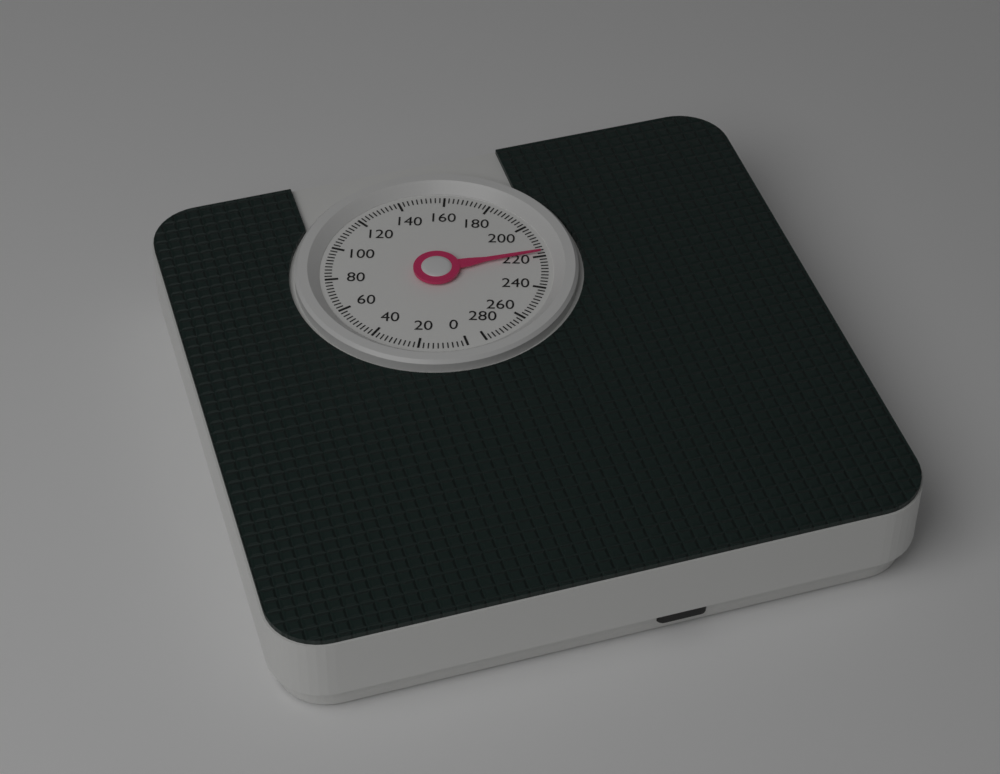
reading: 218 (no unit)
